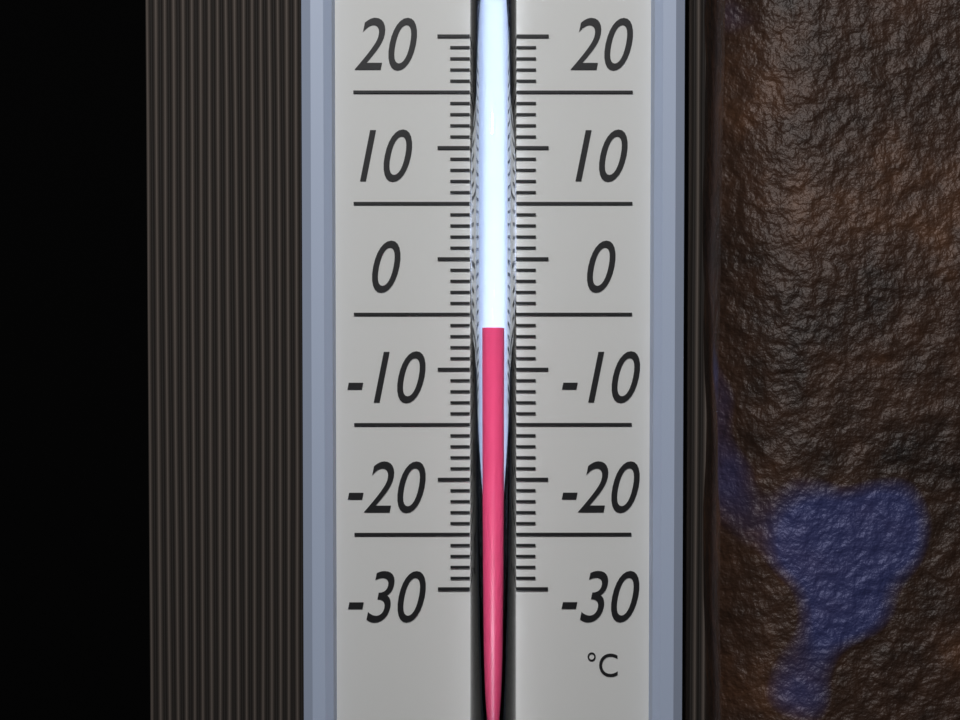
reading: -6 °C
